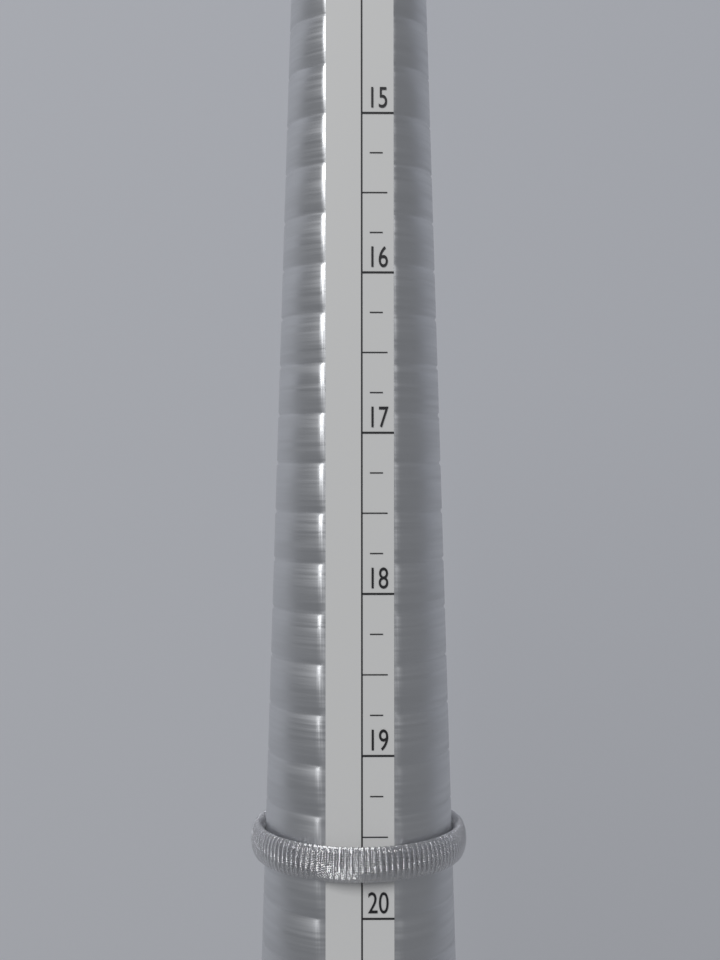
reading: 19.75 (no unit)
